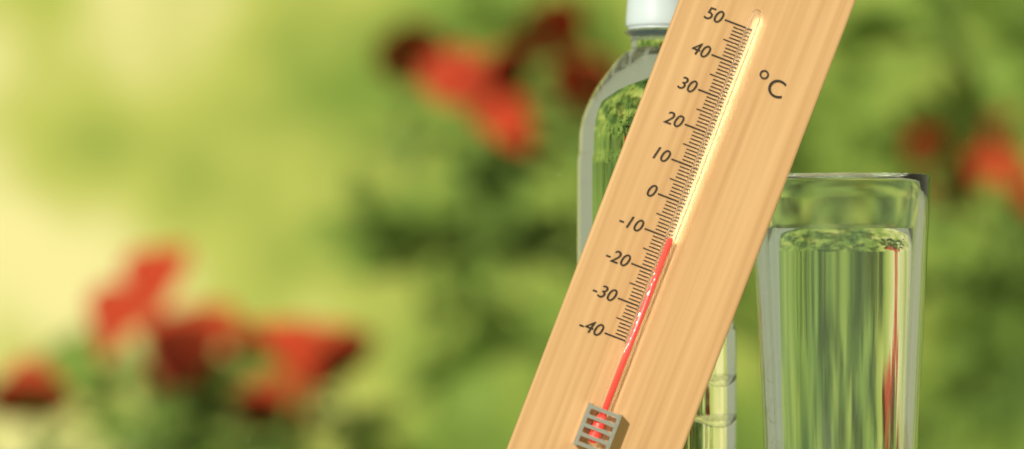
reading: -10 °C
